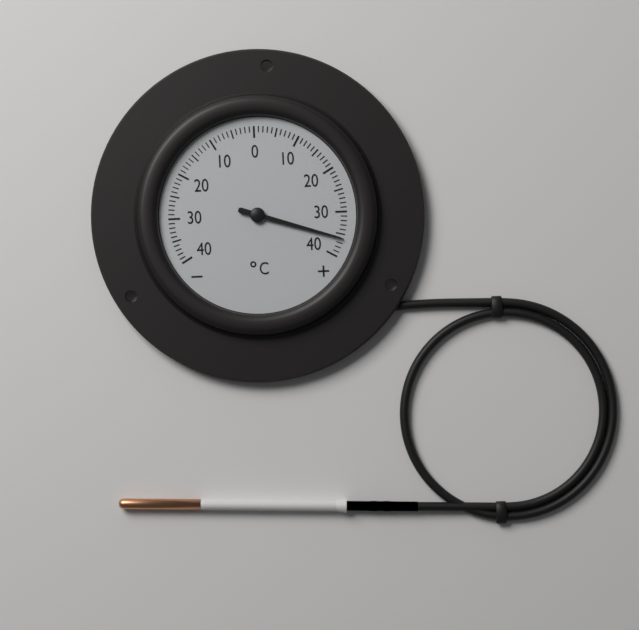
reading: 36 °C
